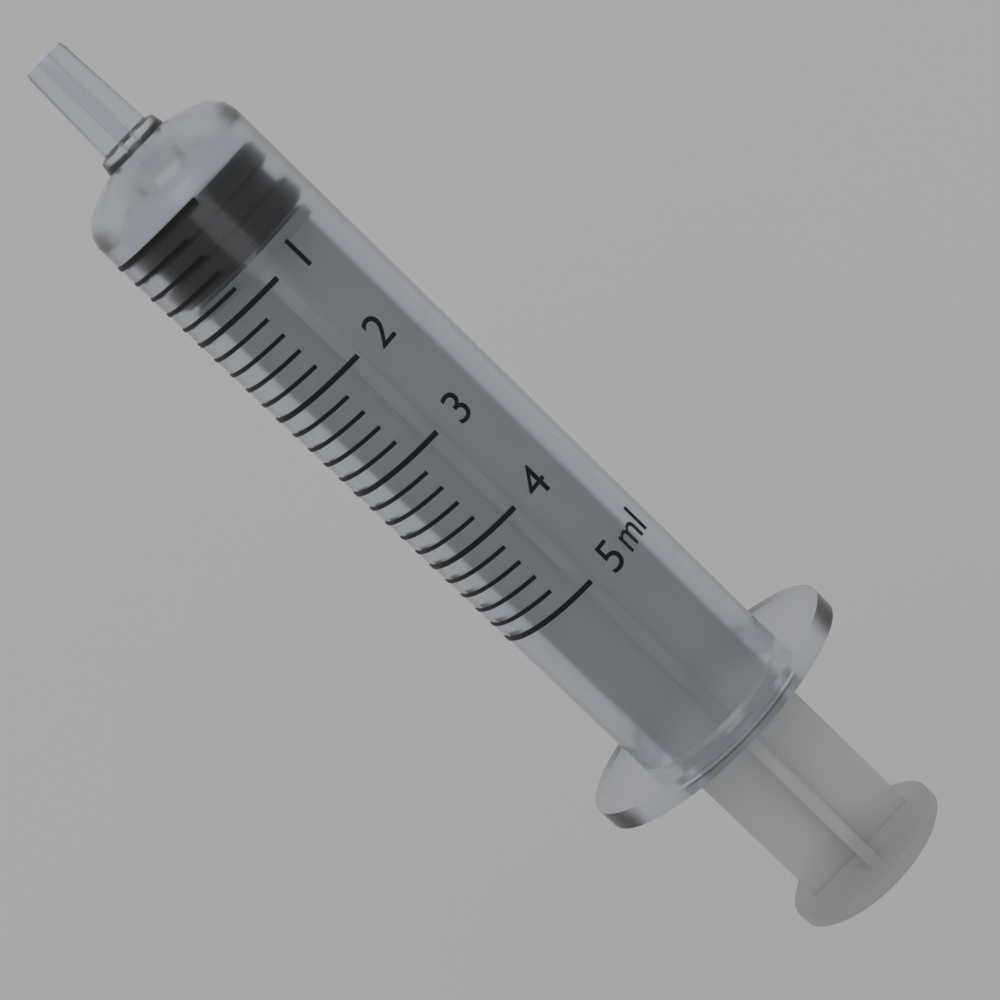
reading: 0.0 ml
